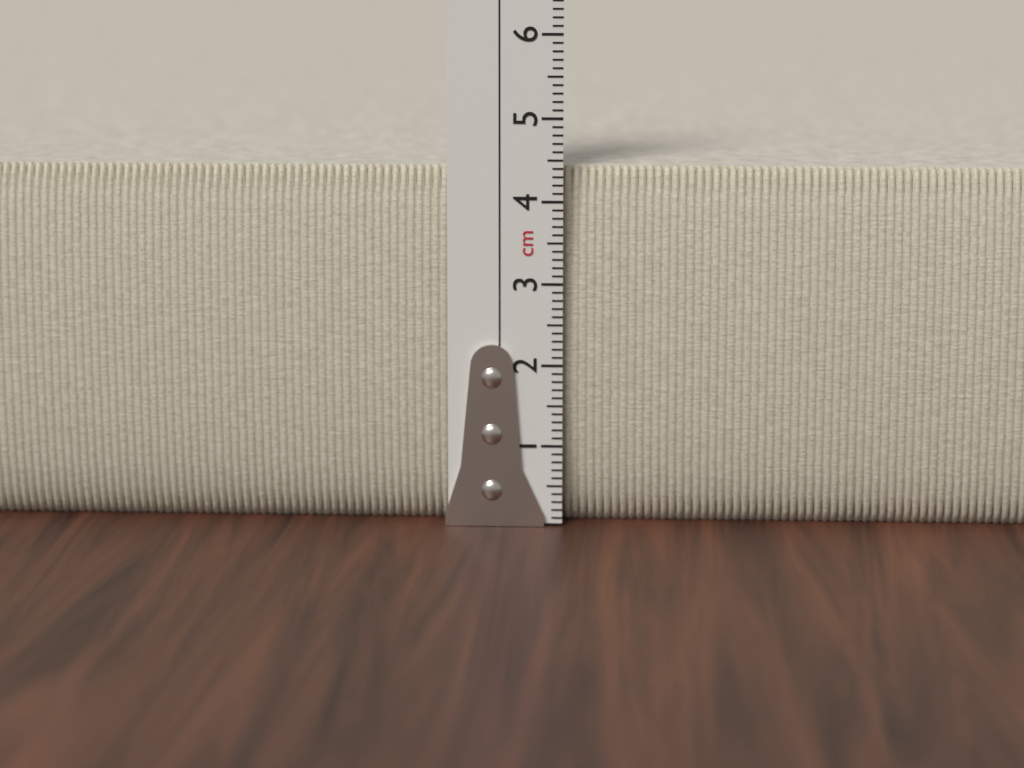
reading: 4.4 cm
